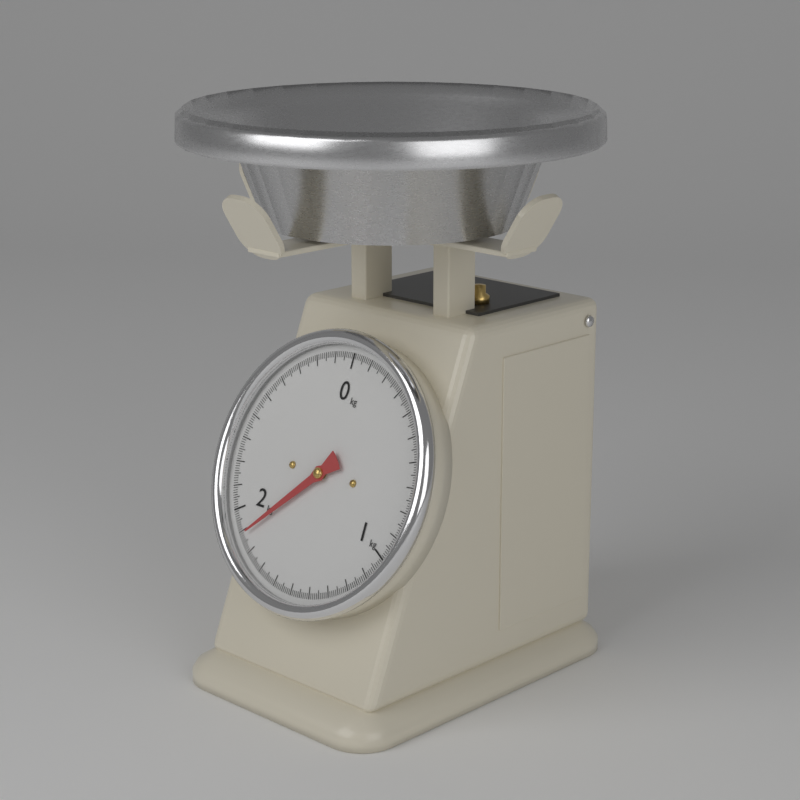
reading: 1.88 kg
